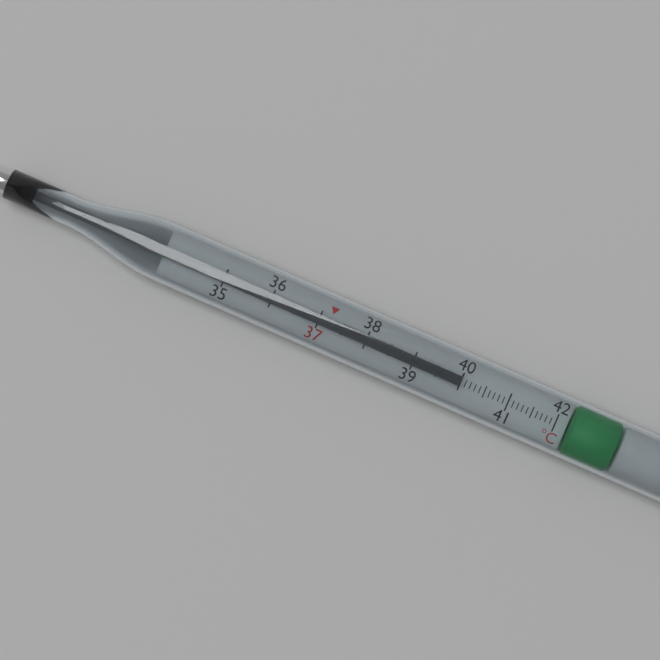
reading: 40.0 °C
